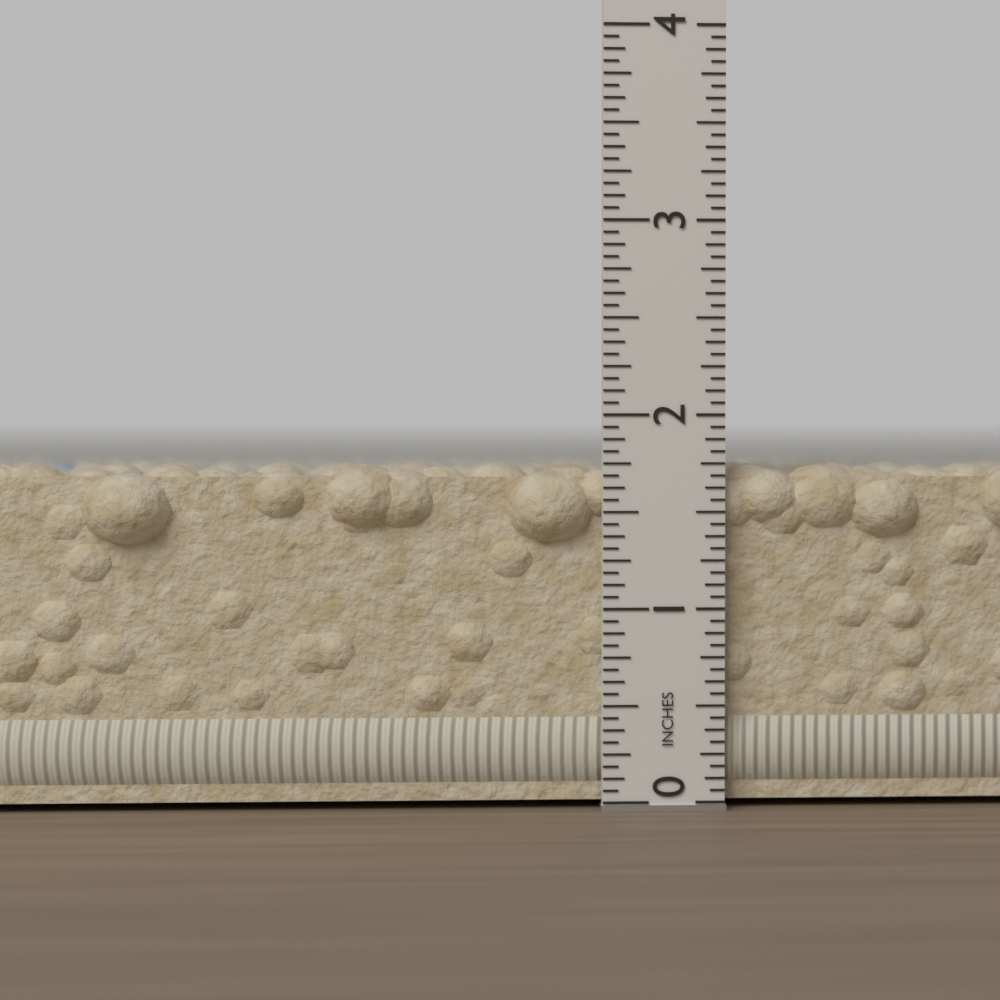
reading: 1.7500 in
